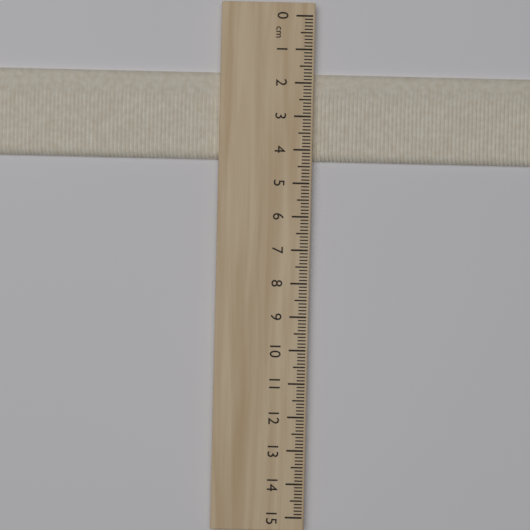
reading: 4.3 cm
